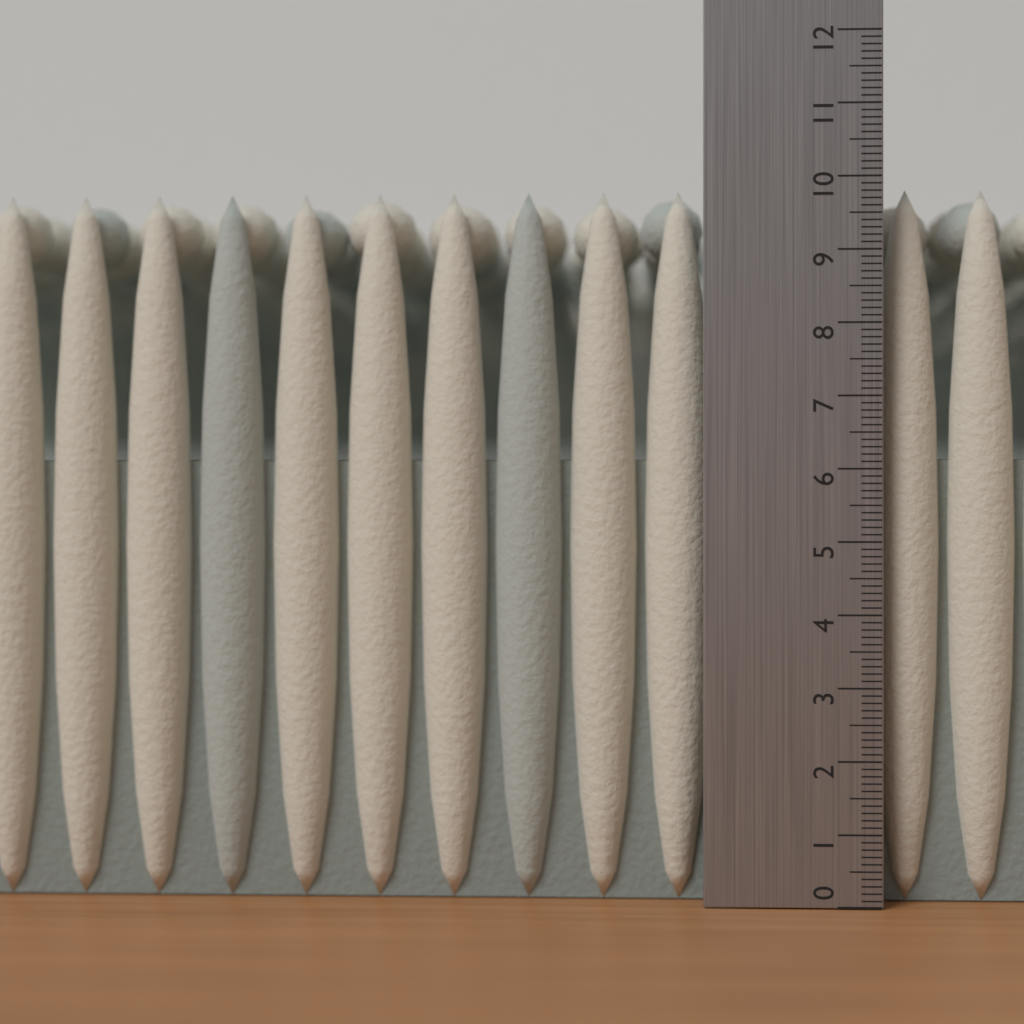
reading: 9.9 (no unit)
